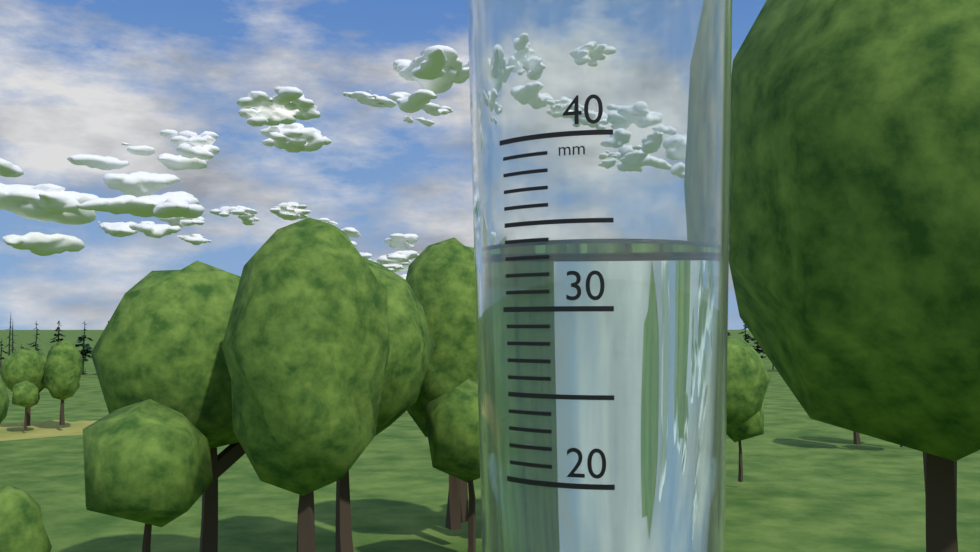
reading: 34 mm
